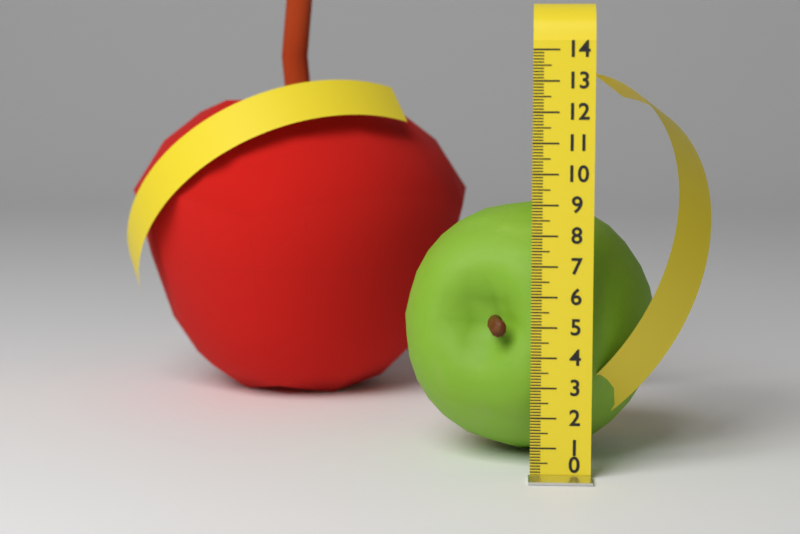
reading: 8.7 (no unit)
